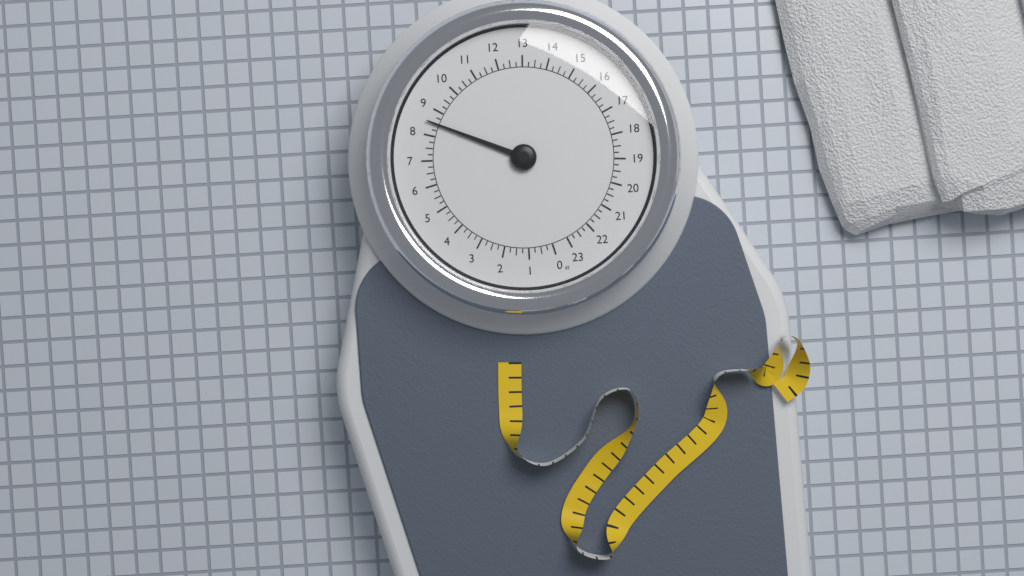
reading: 8.50 st
